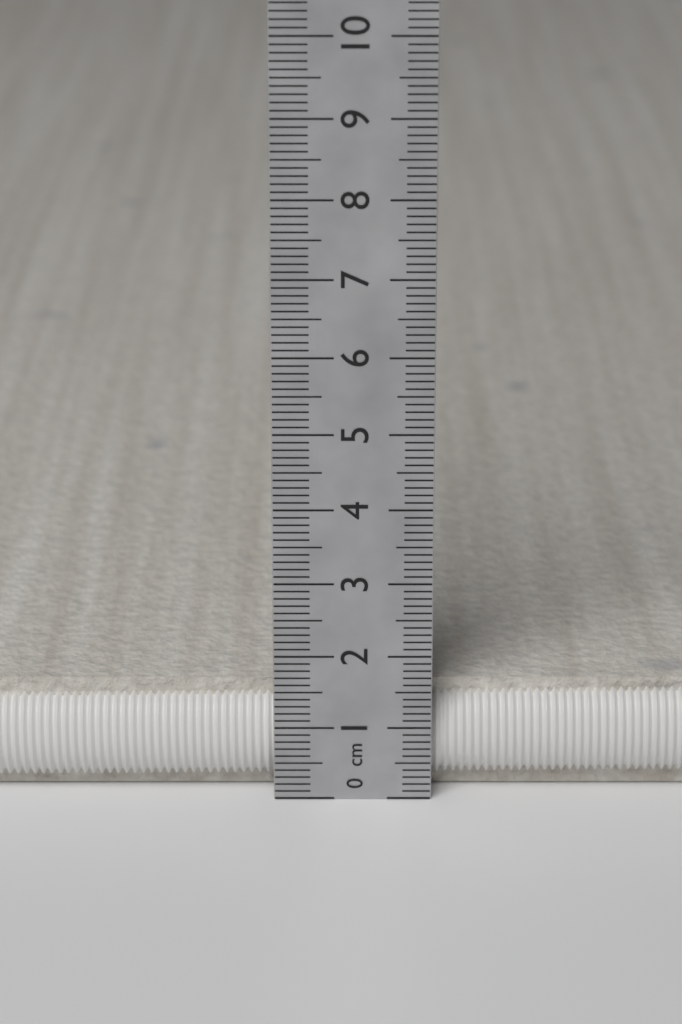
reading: 1.5 cm
